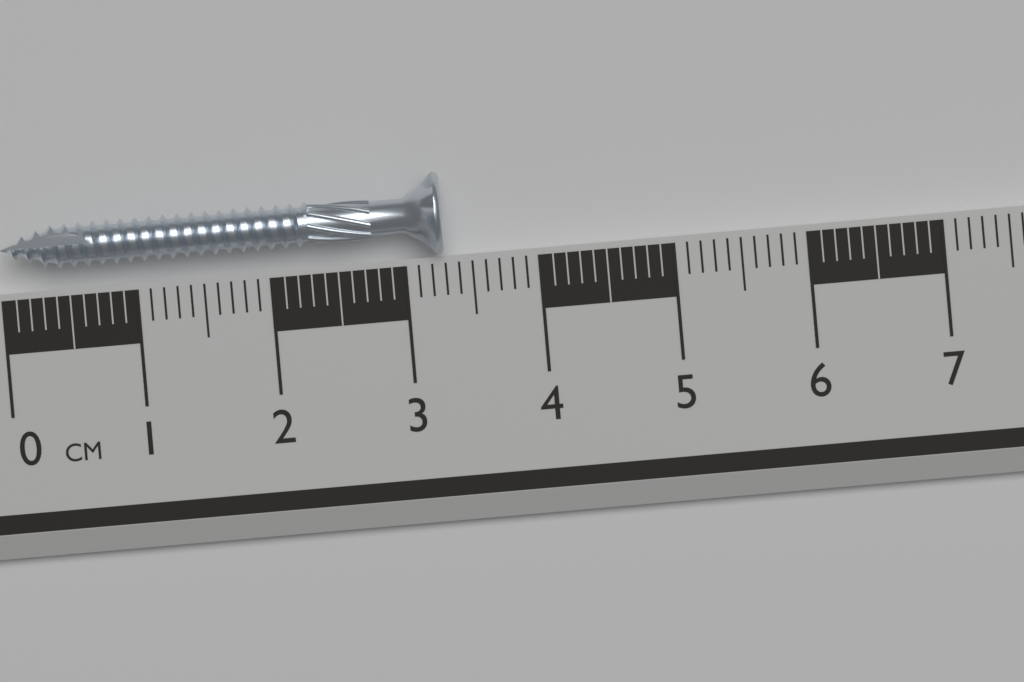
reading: 3.3 cm
